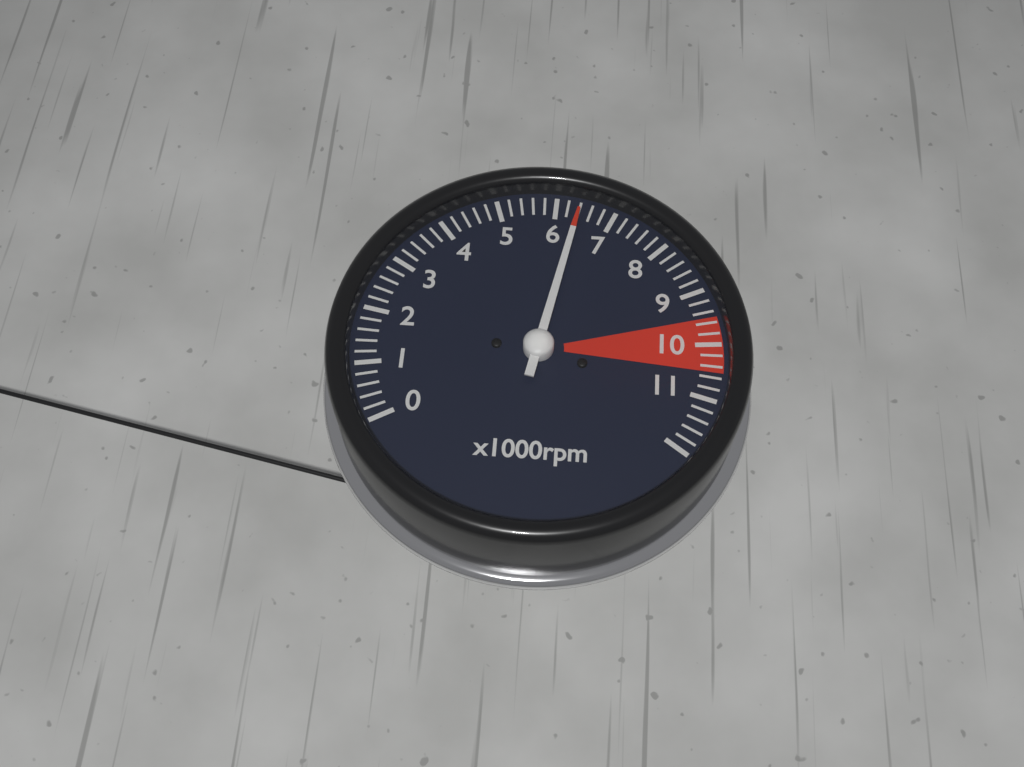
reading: 6400 rpm
